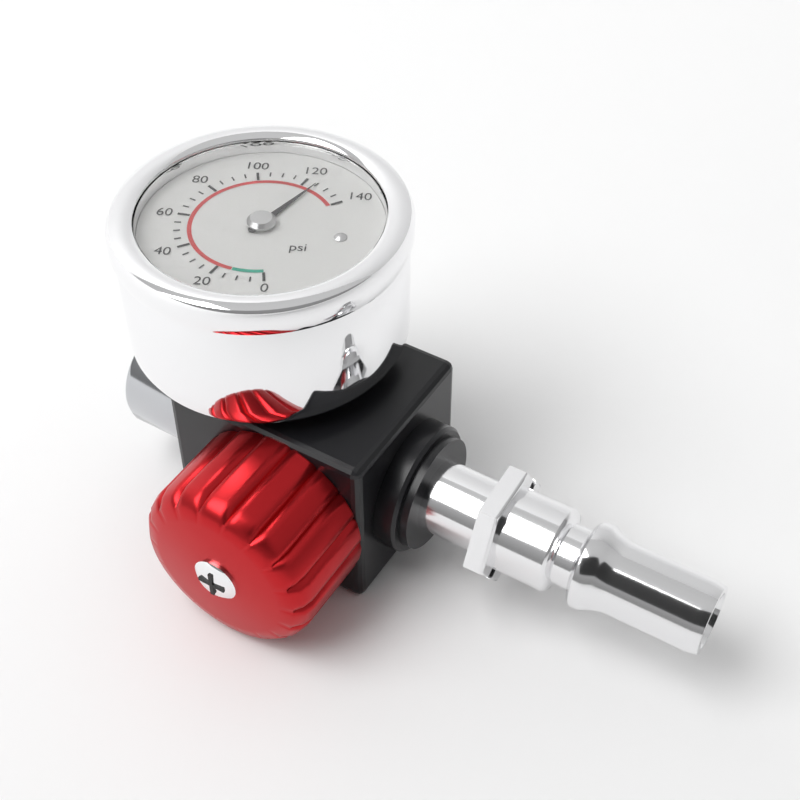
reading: 125 psi
